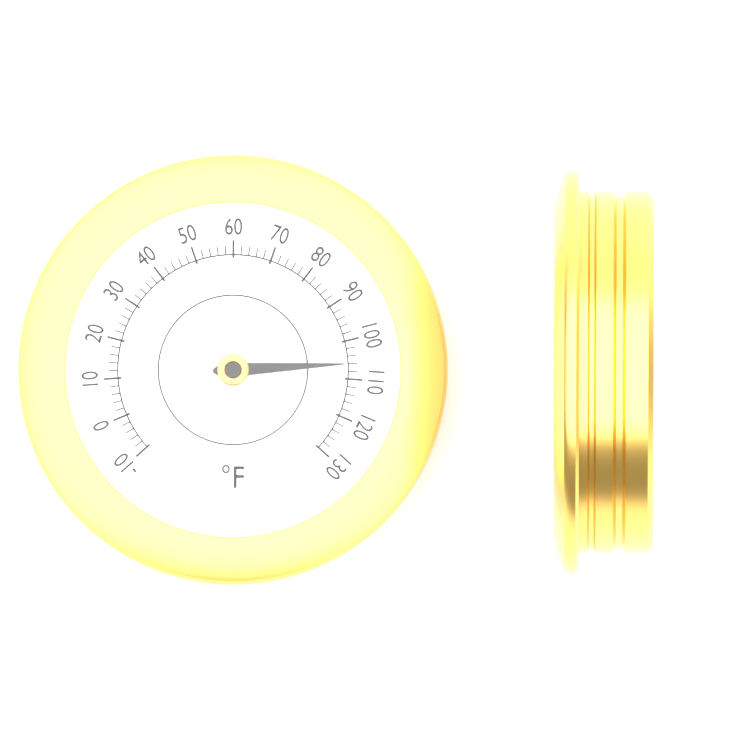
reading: 106 °F
